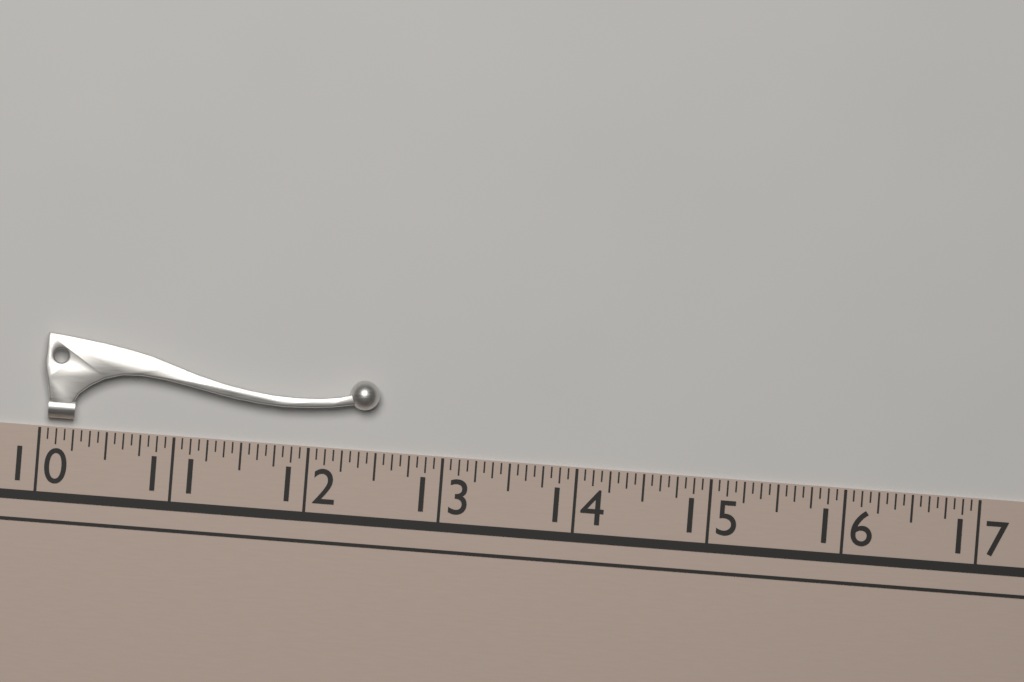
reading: 12.5000 (no unit)
